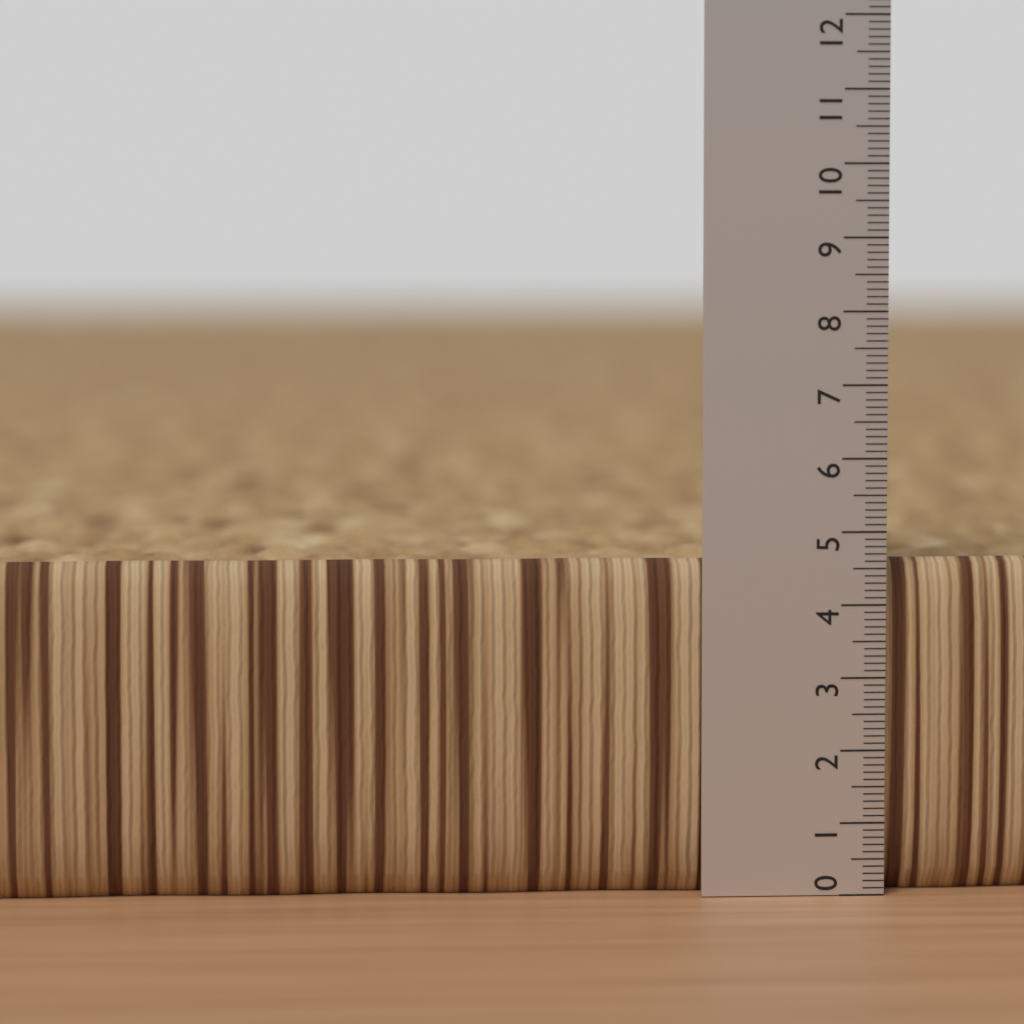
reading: 4.6 (no unit)
